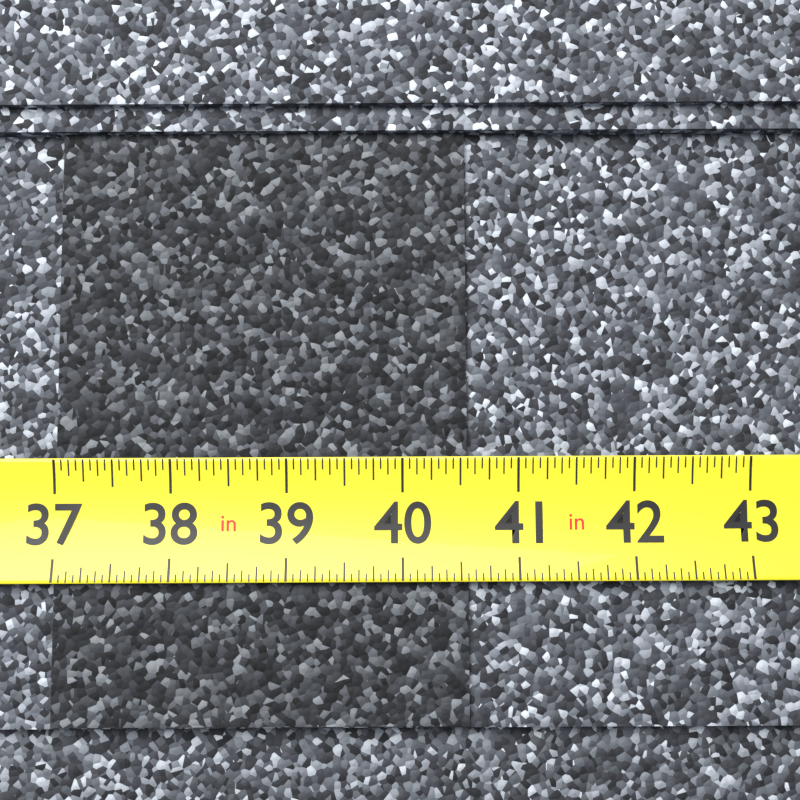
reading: 40.5625 in
